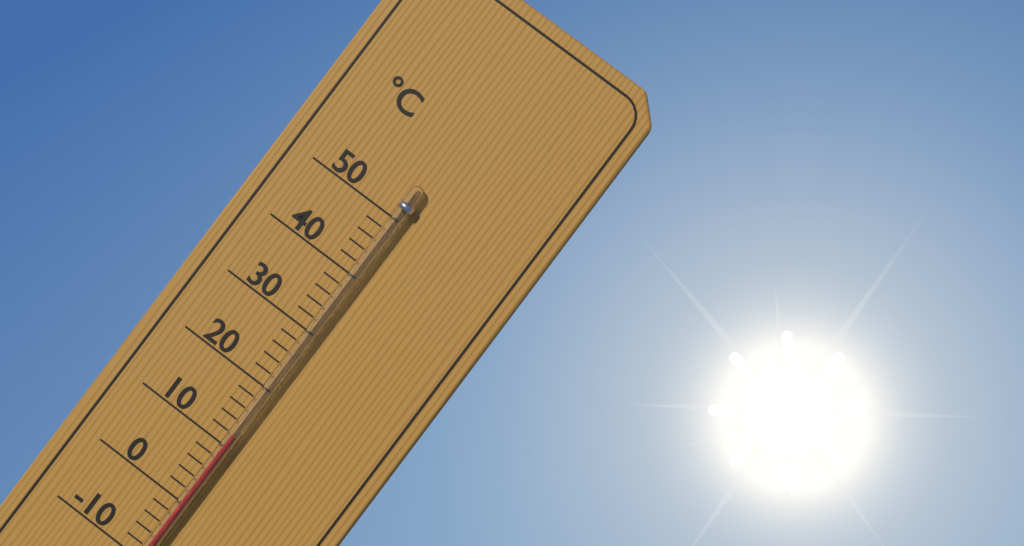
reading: 12 °C
